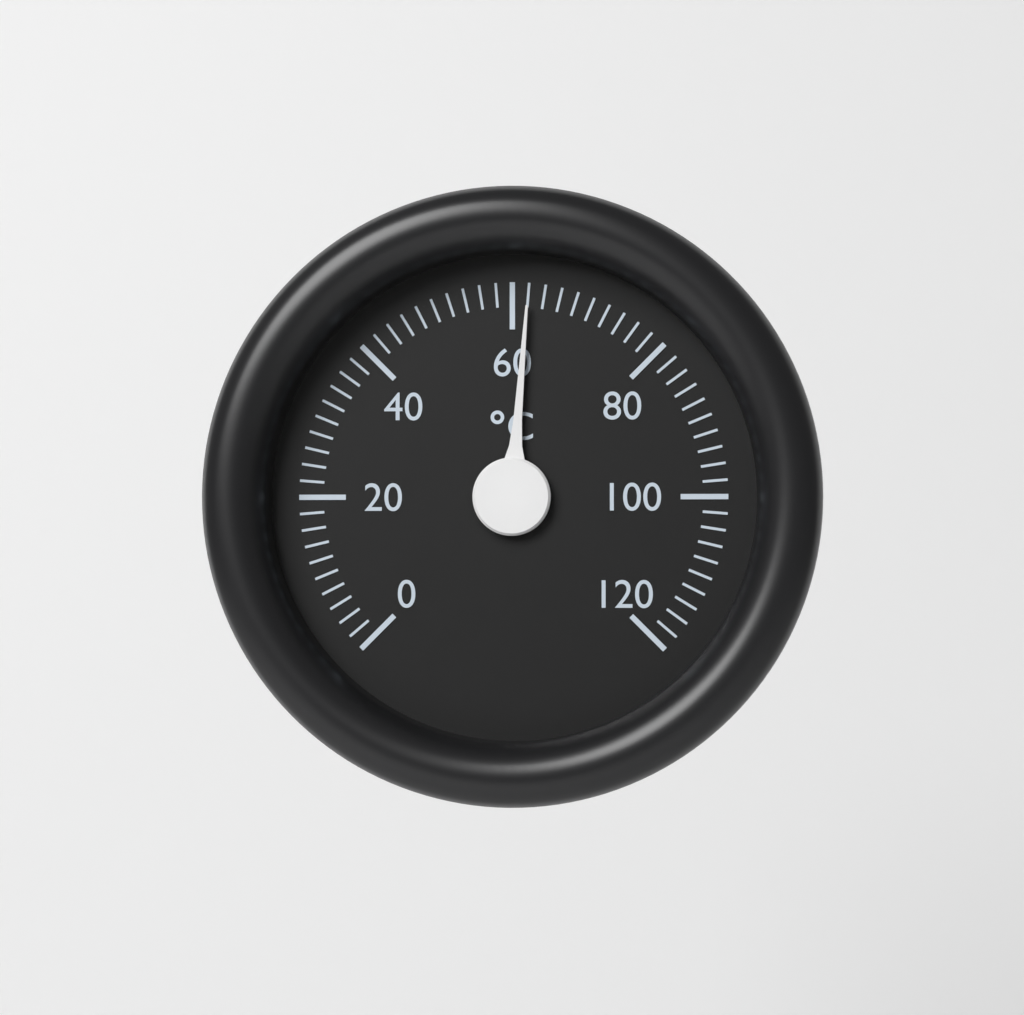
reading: 62 °C
